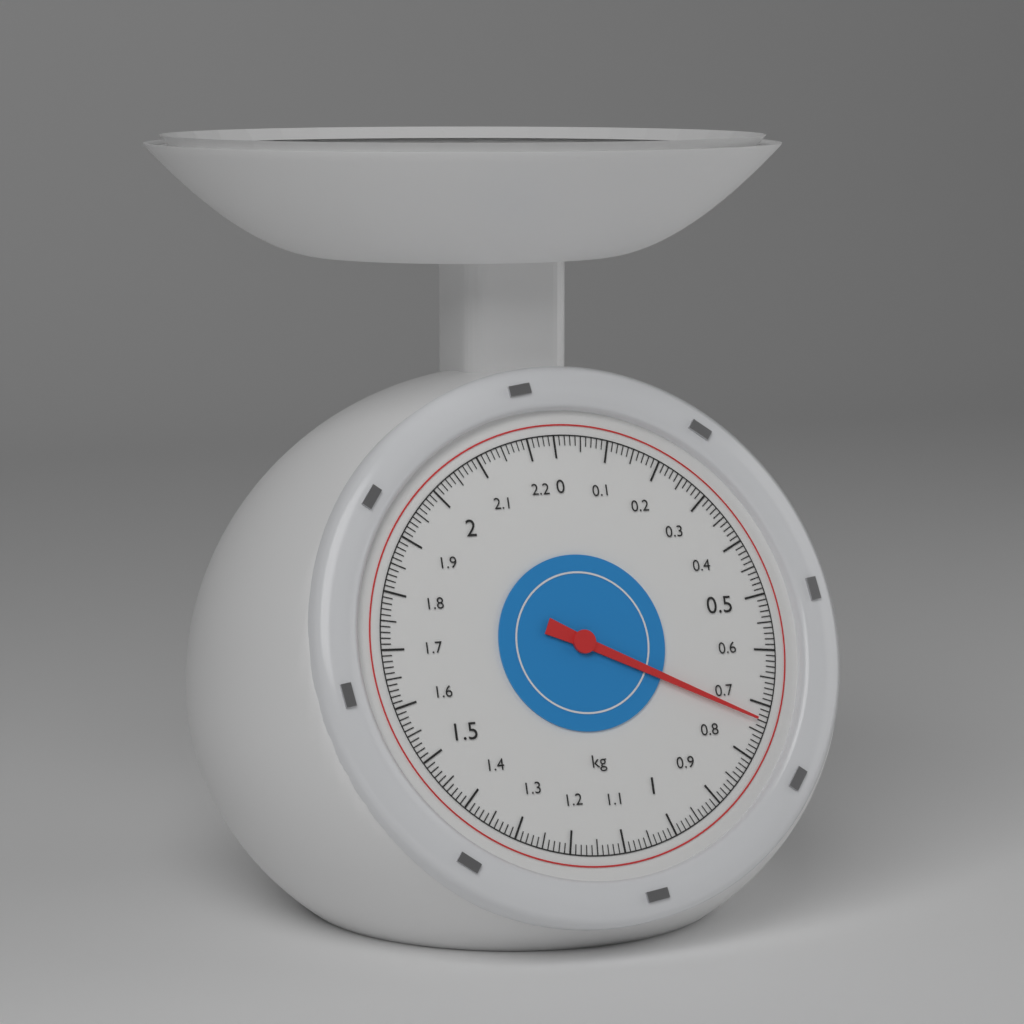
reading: 0.73 kg
